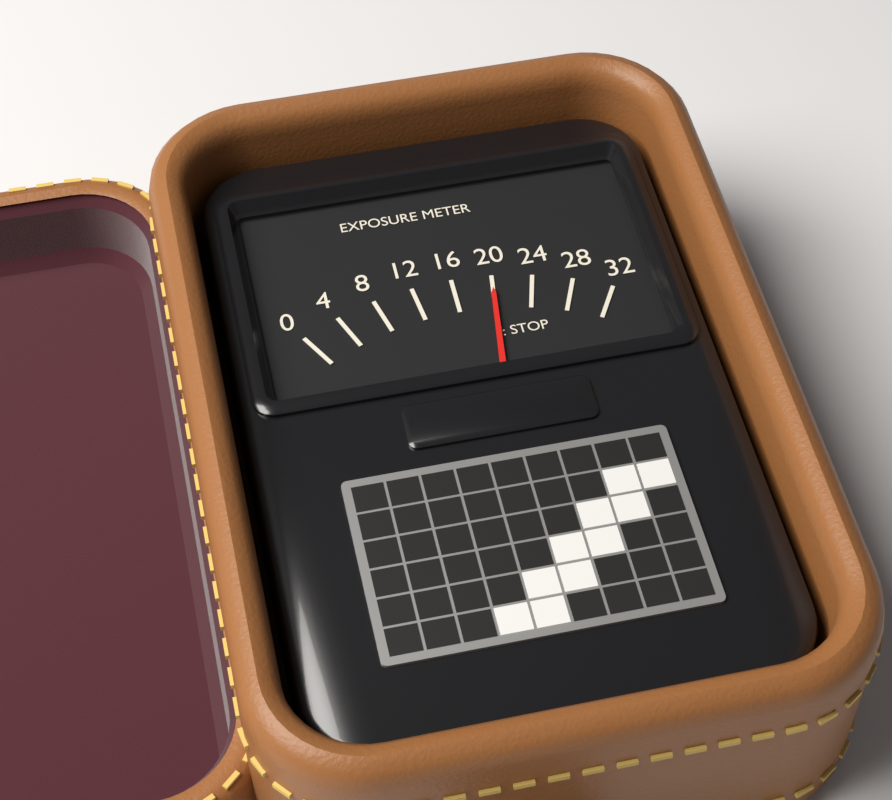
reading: 20 f: STOP
